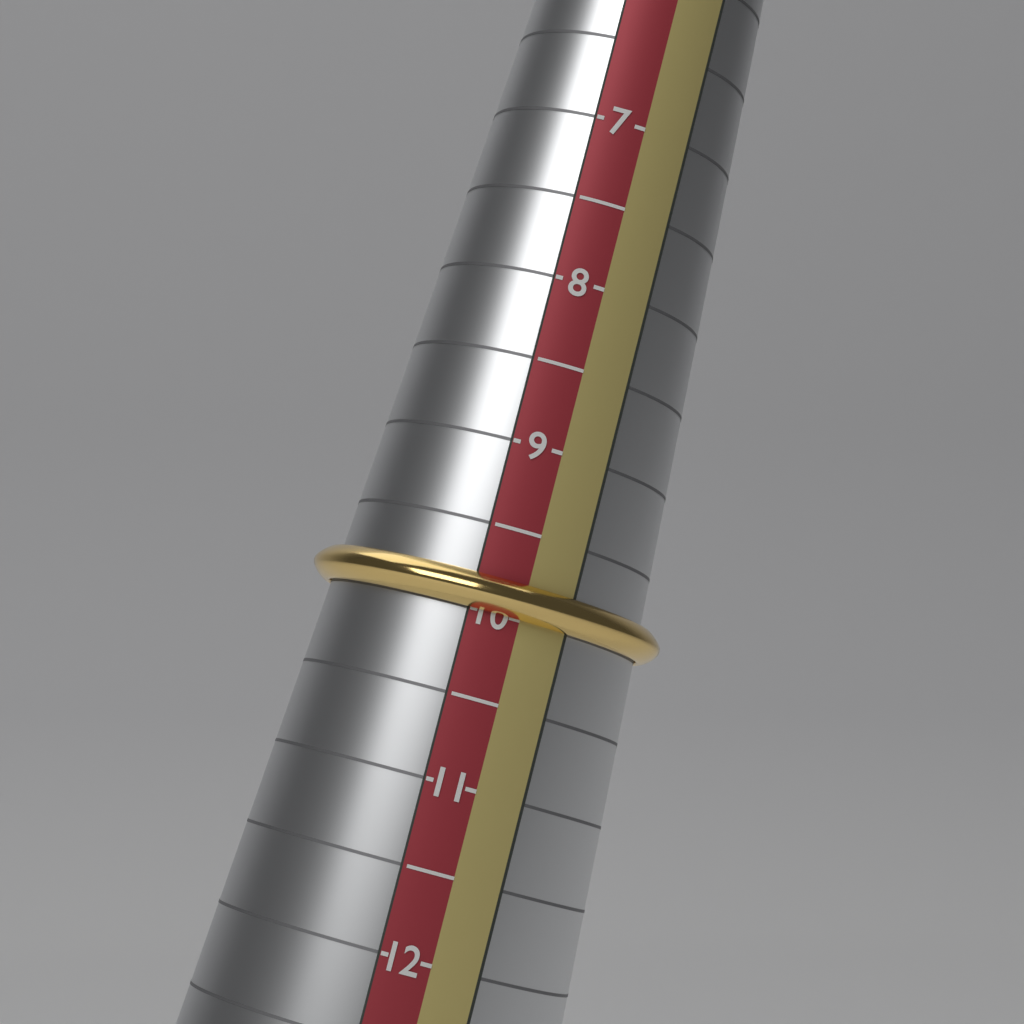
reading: 10.0 (no unit)
